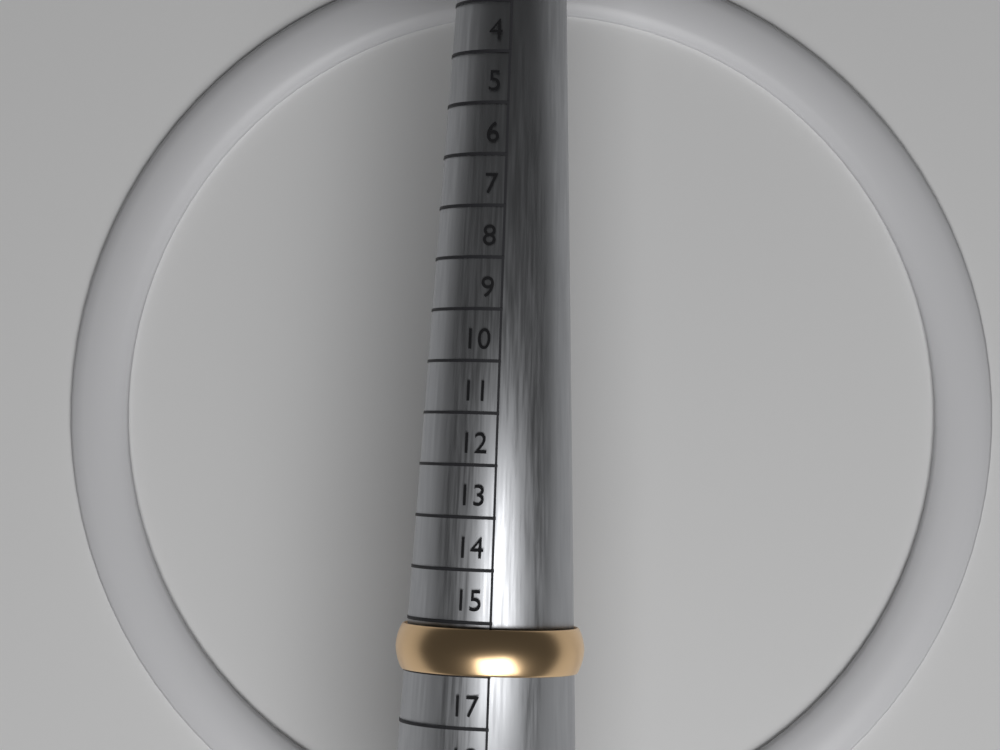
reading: 16 (no unit)
